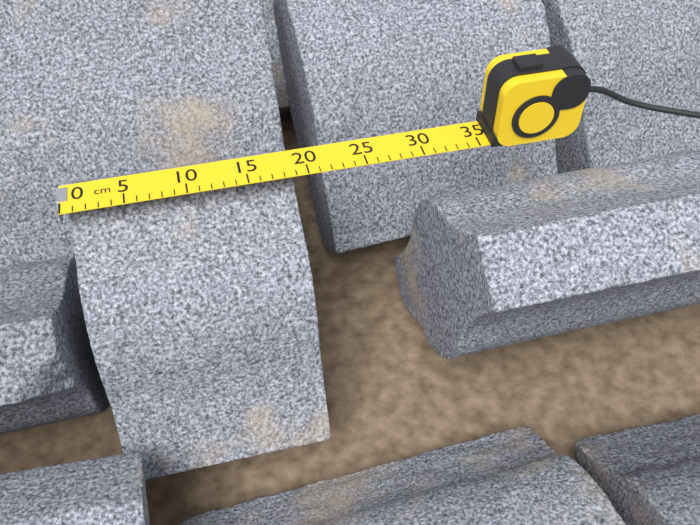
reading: 19 cm
